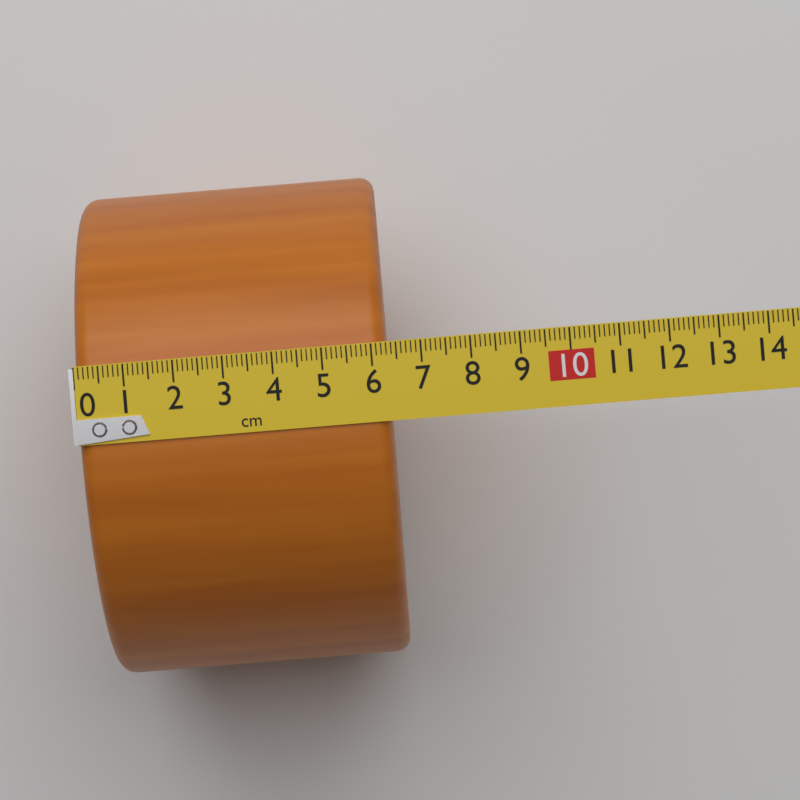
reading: 6.3 cm
